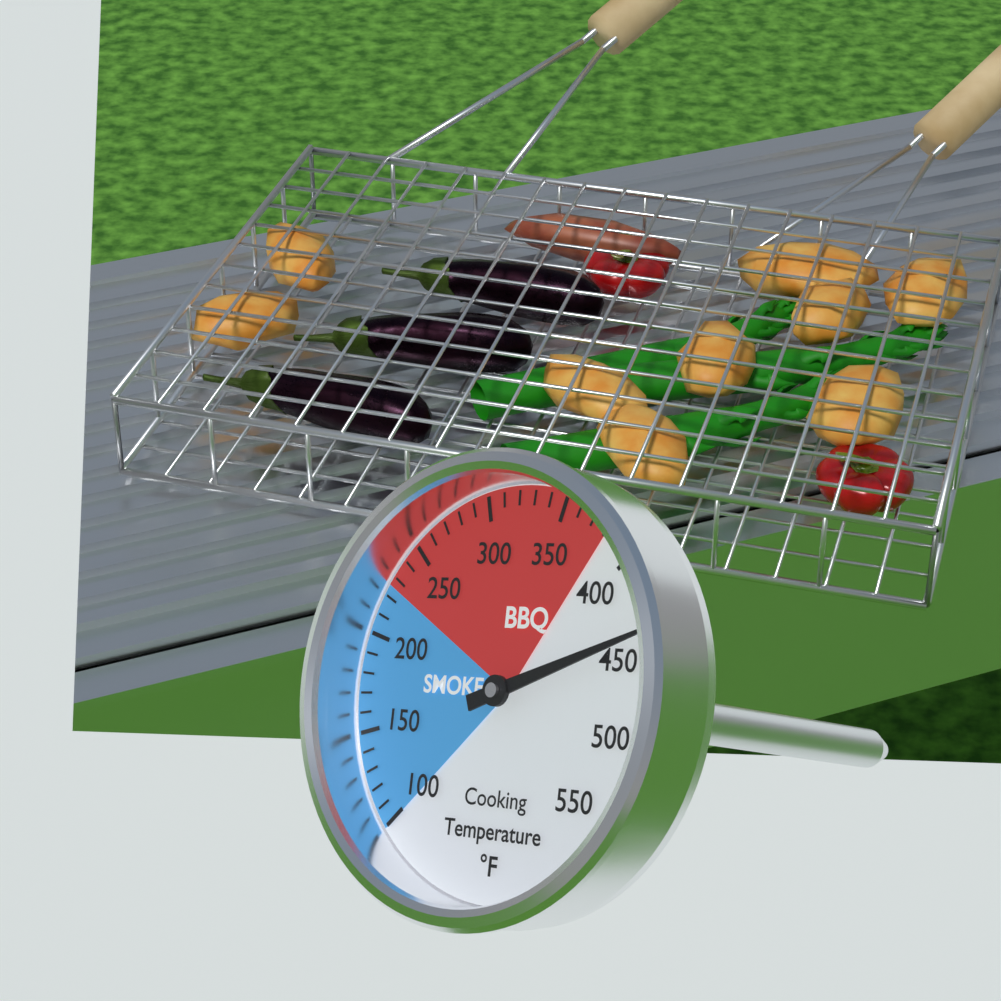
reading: 440 °F
